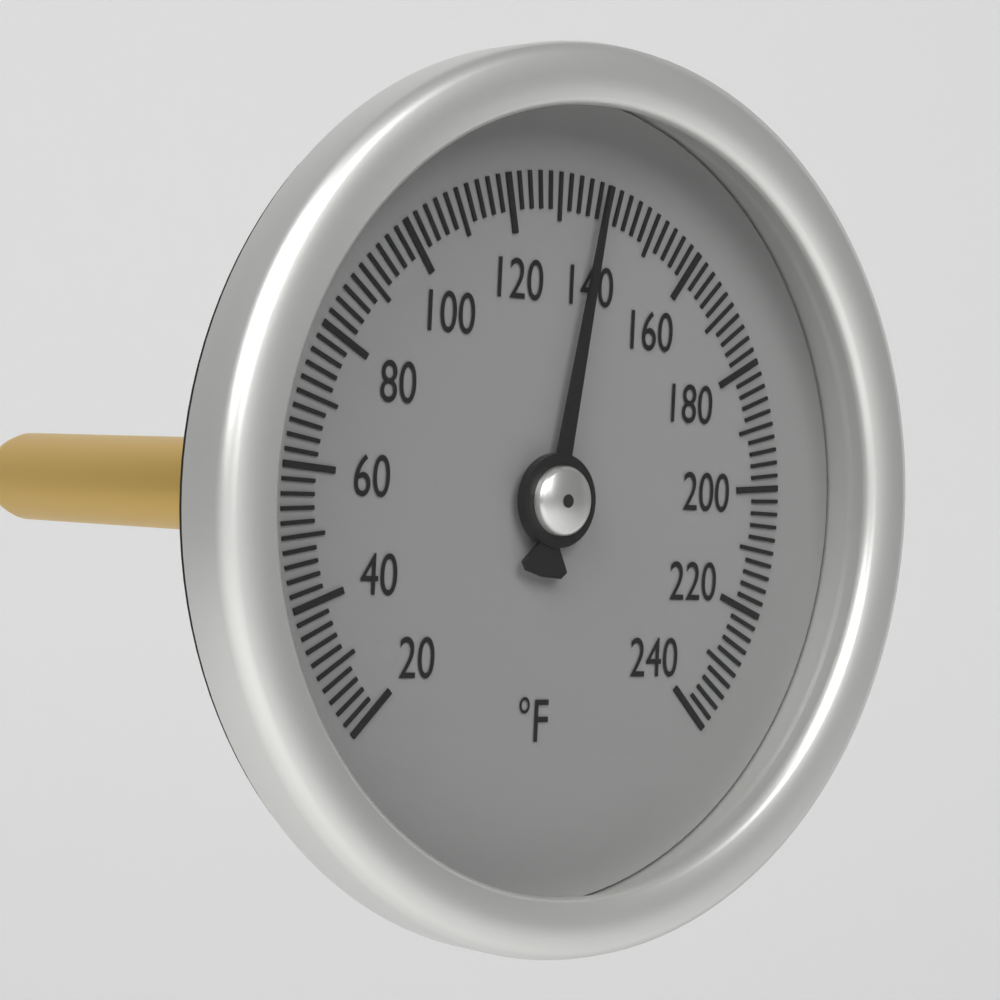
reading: 138 °F
